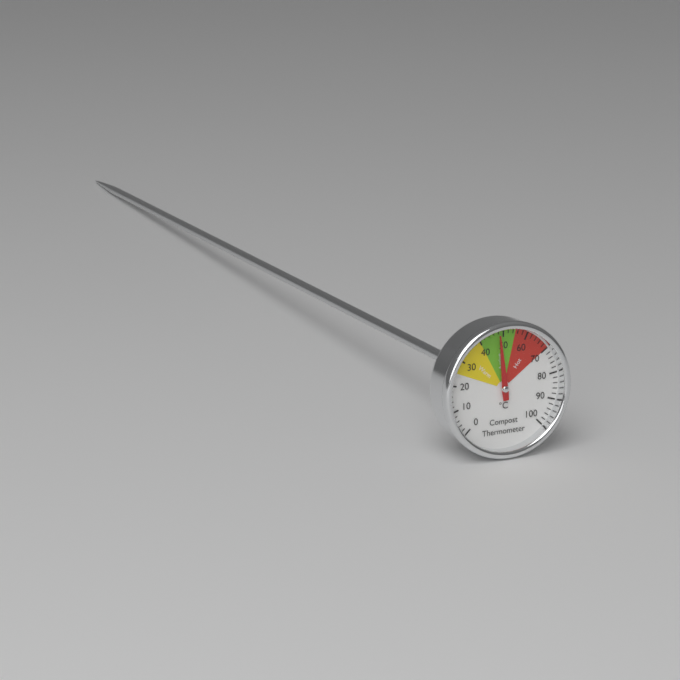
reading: 48 °C
